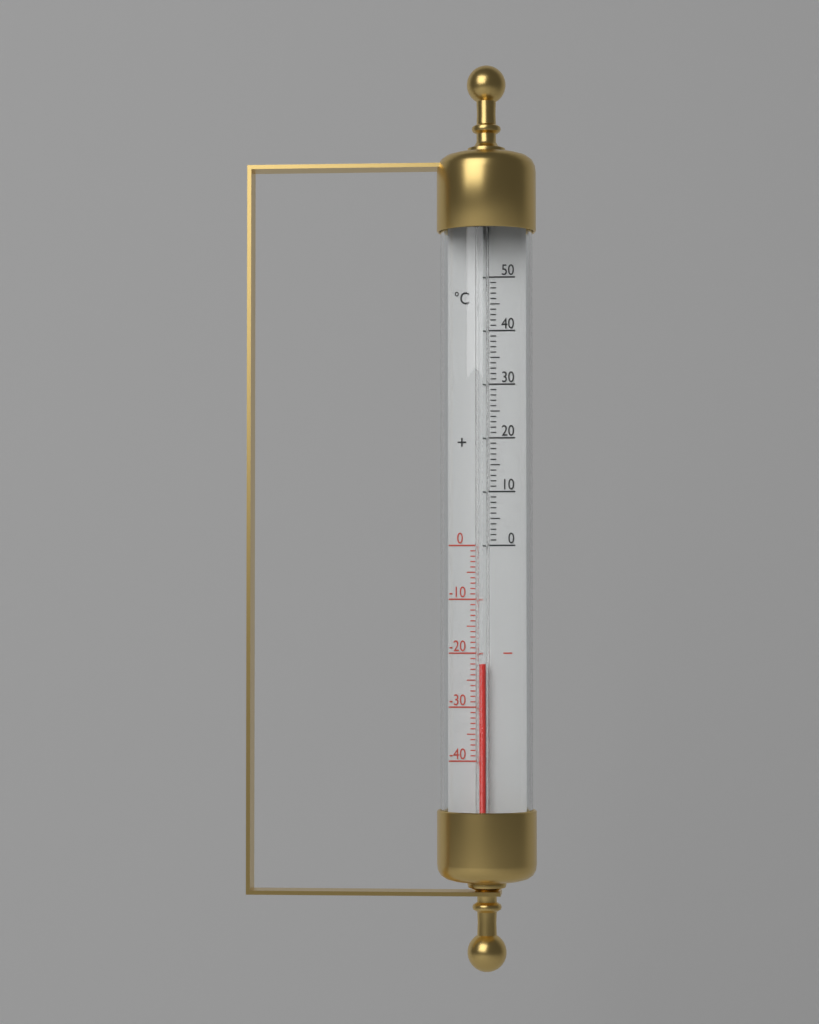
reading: -22 °C
